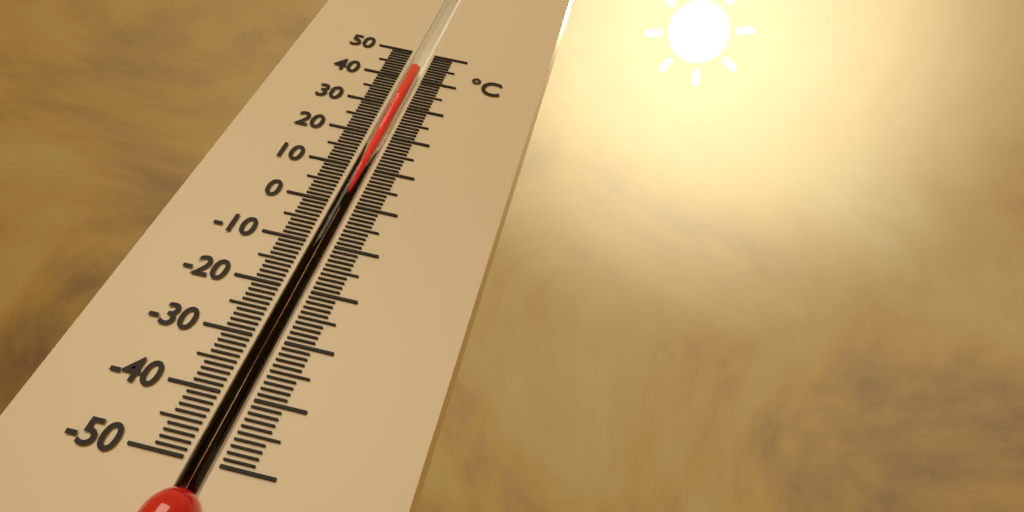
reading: 44 °C
